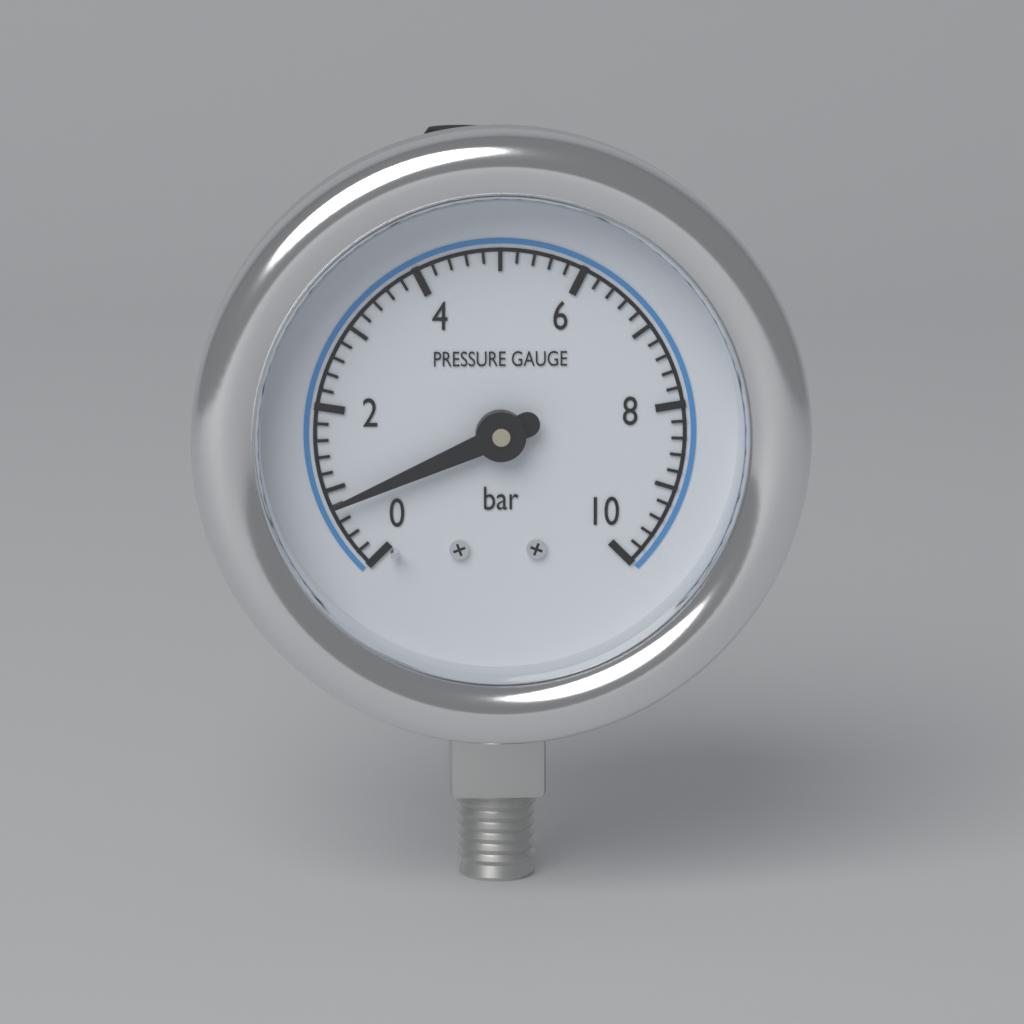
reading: 0.8 bar
